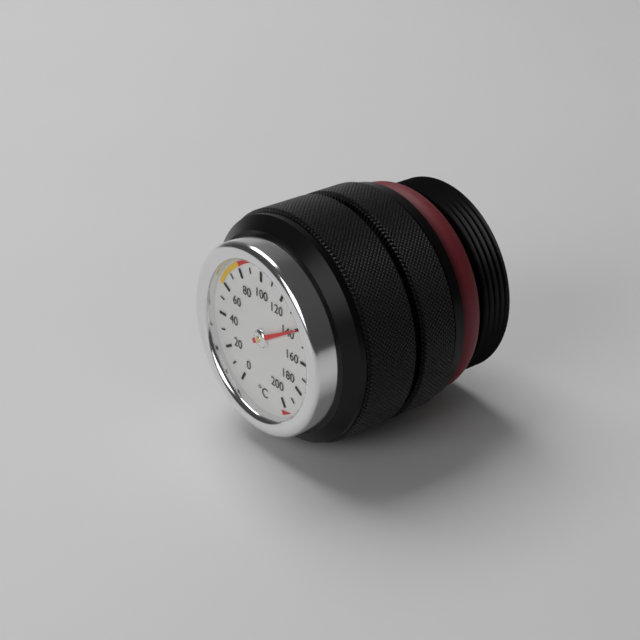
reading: 140 °C
